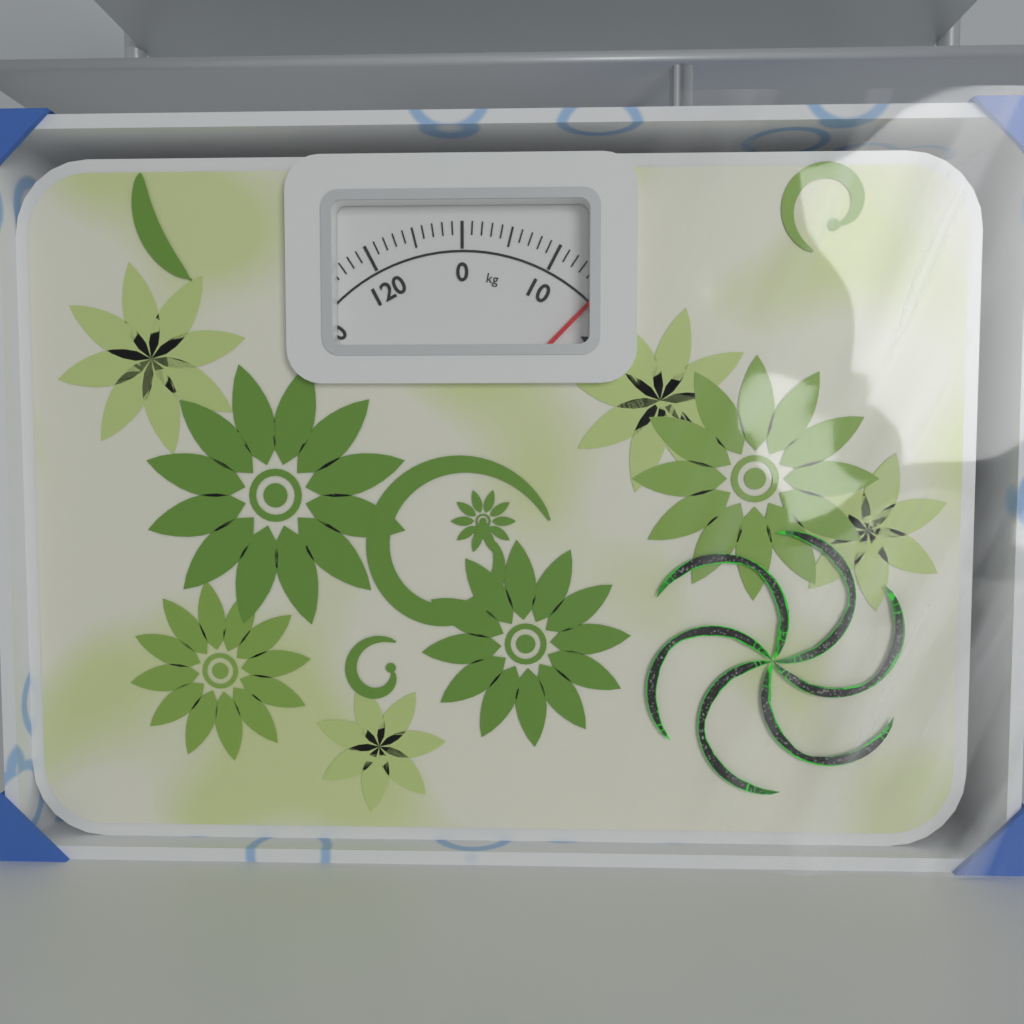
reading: 16 kg
